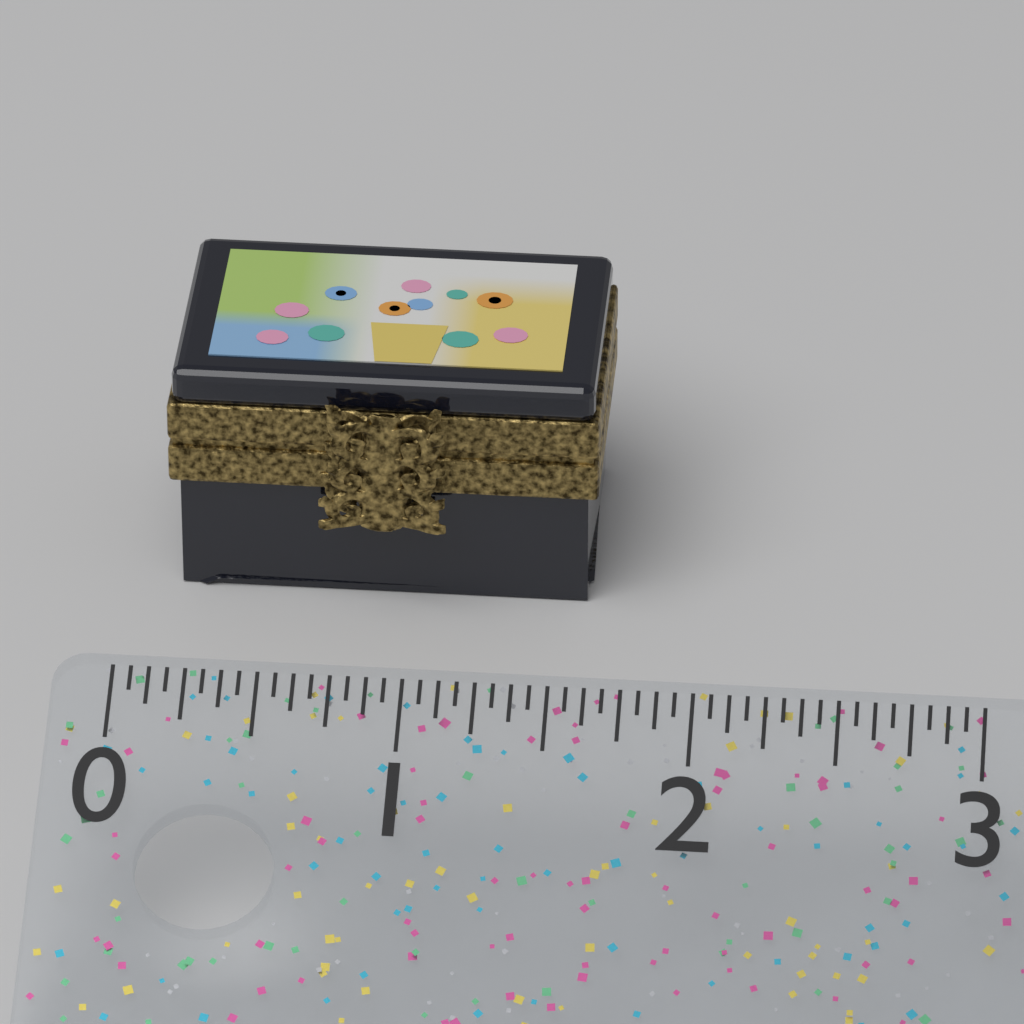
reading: 1.5625 (no unit)
